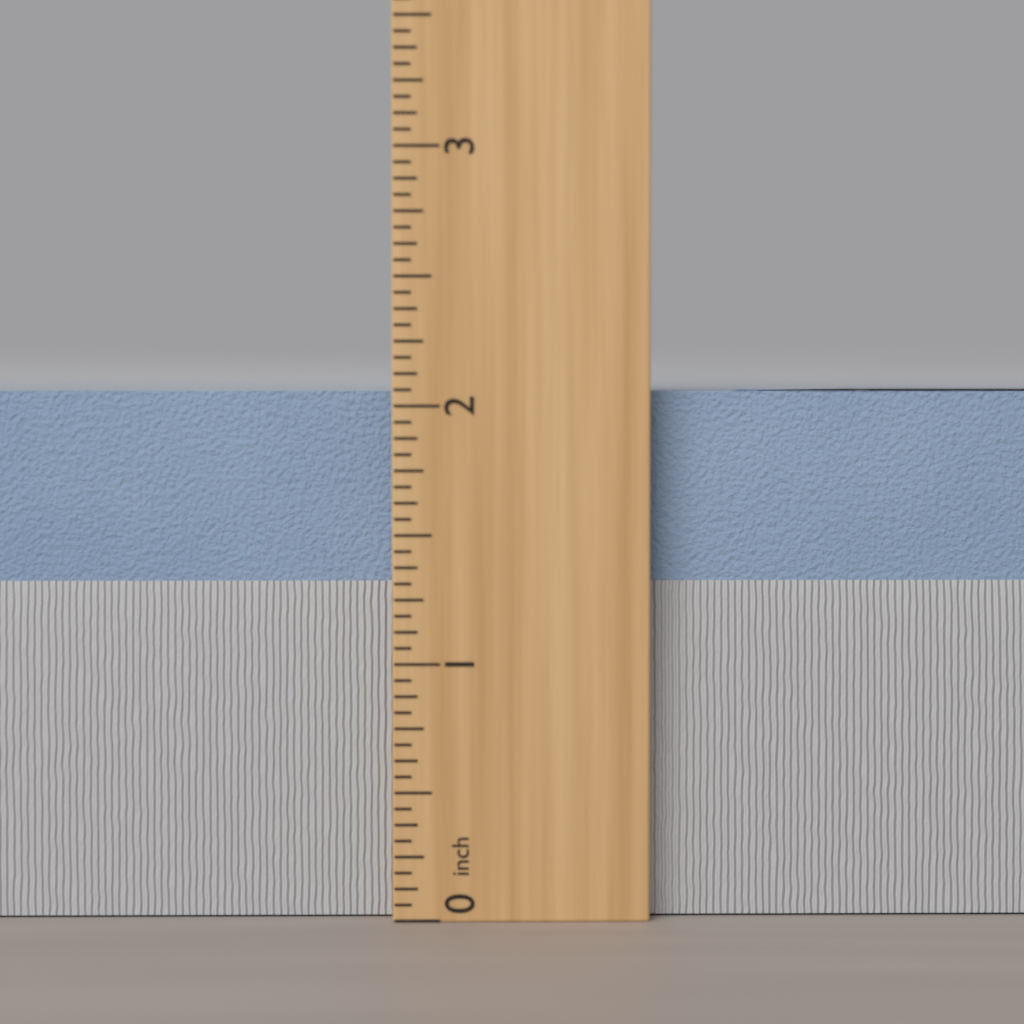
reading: 2.0625 inch
